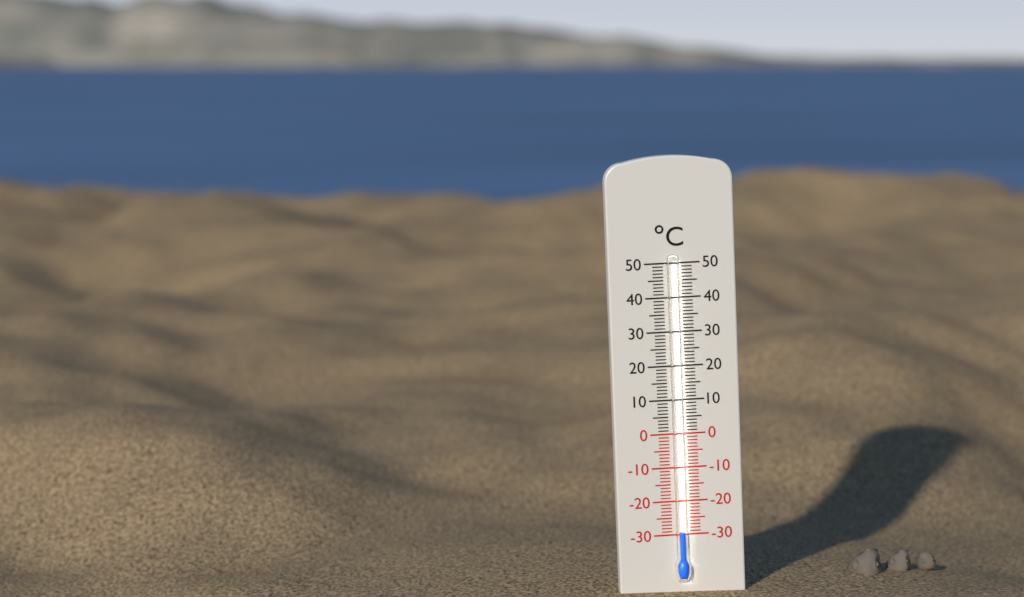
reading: -29 °C
